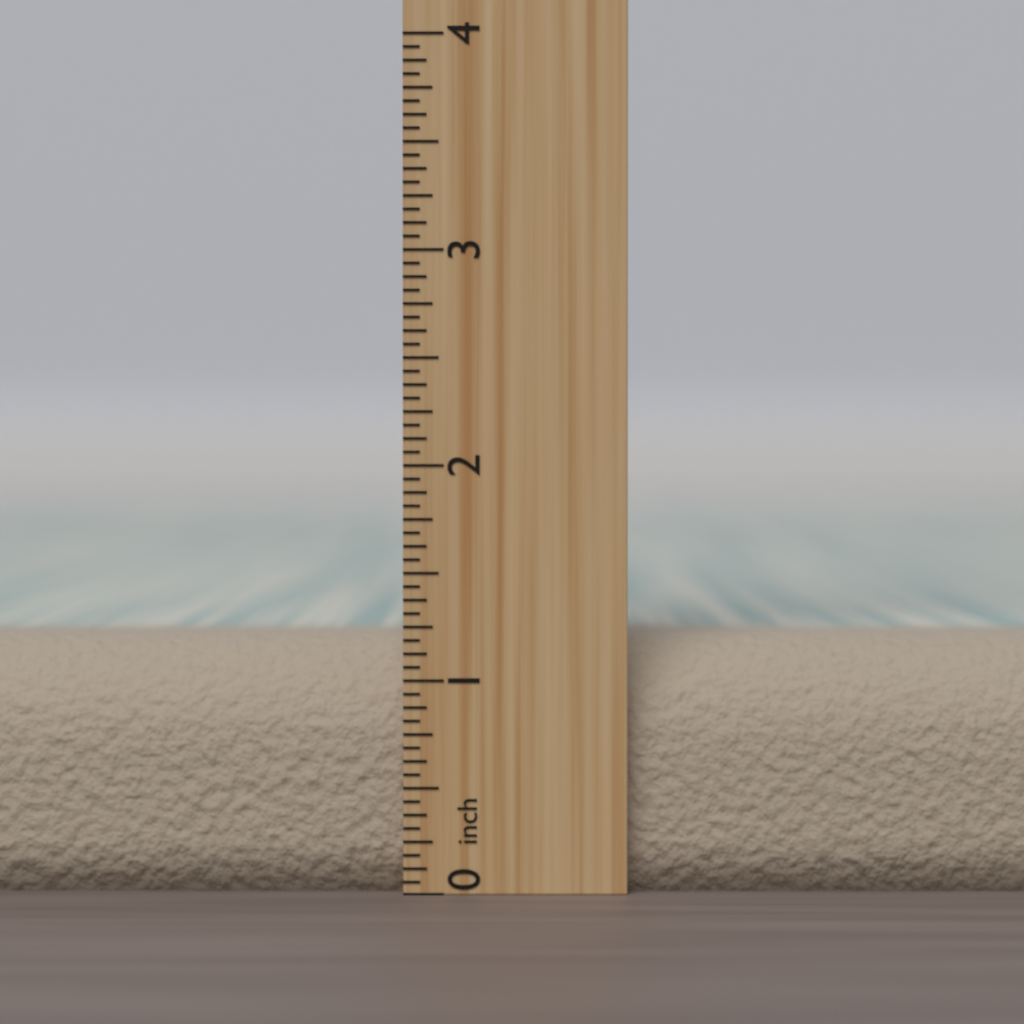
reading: 1.1875 inch
